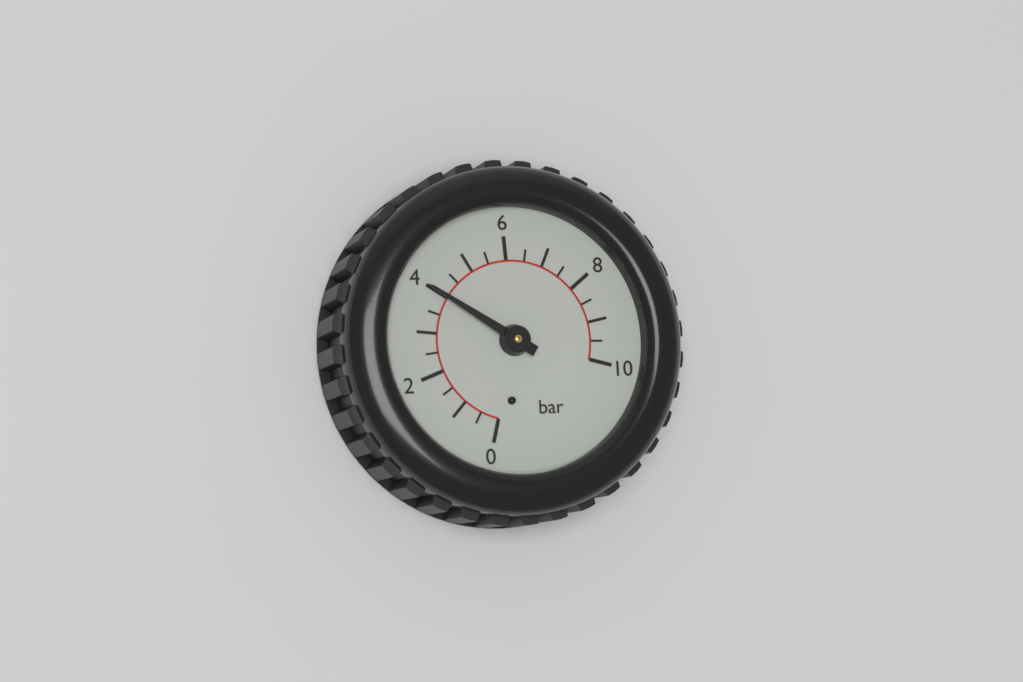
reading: 4.0 bar
